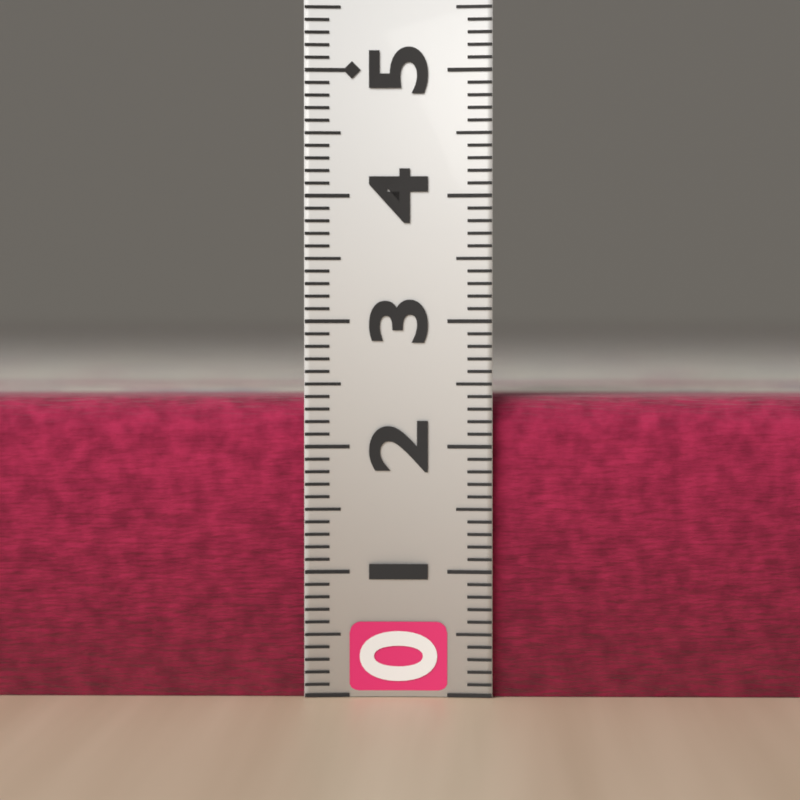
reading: 2.4 (no unit)
